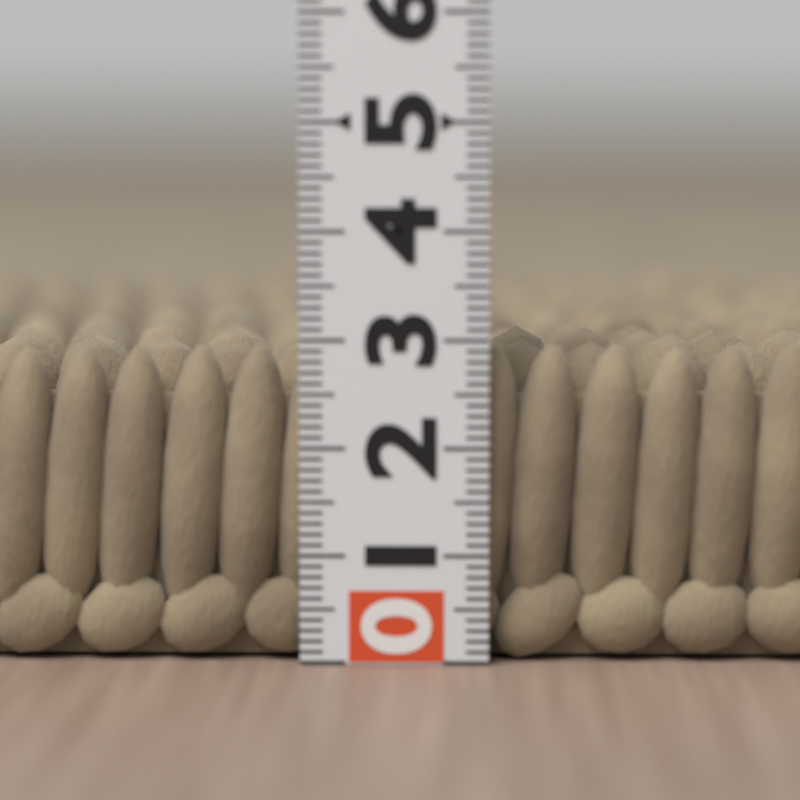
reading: 3.0 (no unit)
